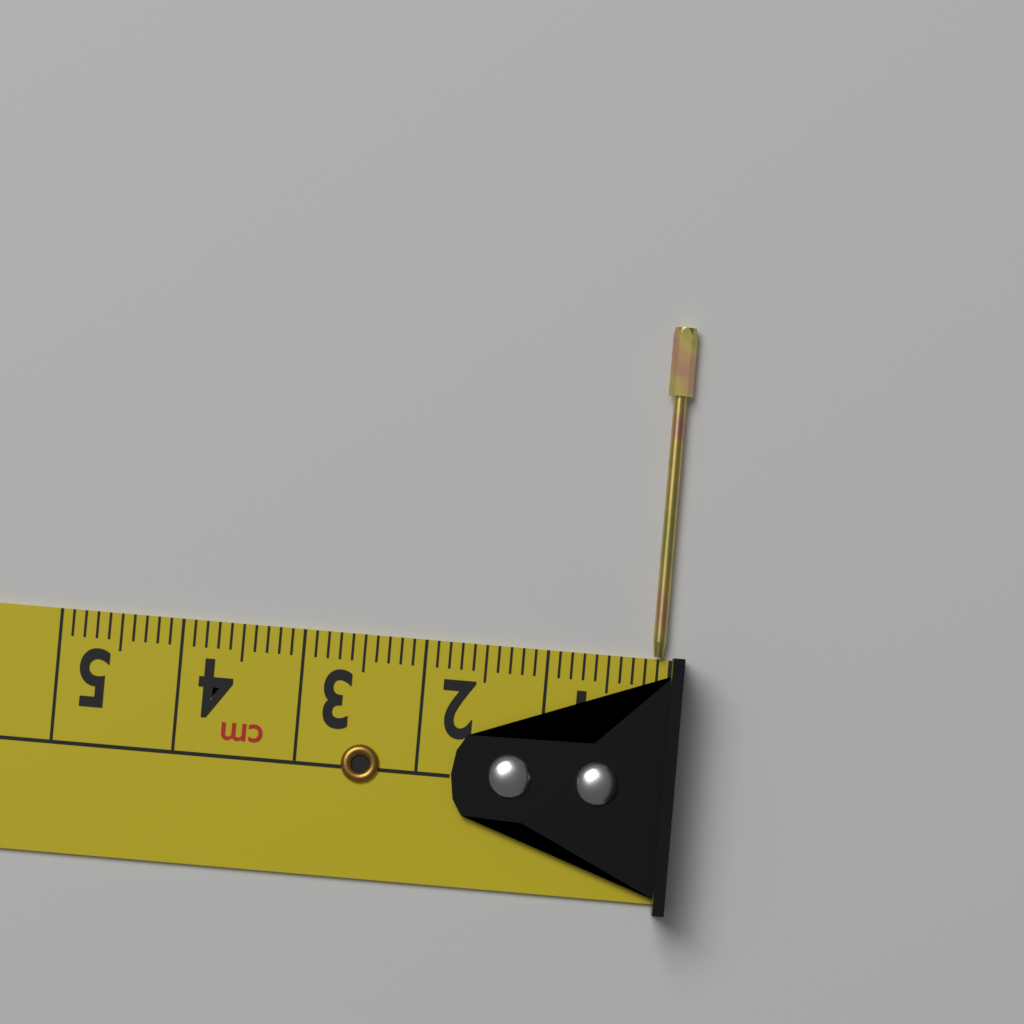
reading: 0.2 cm
